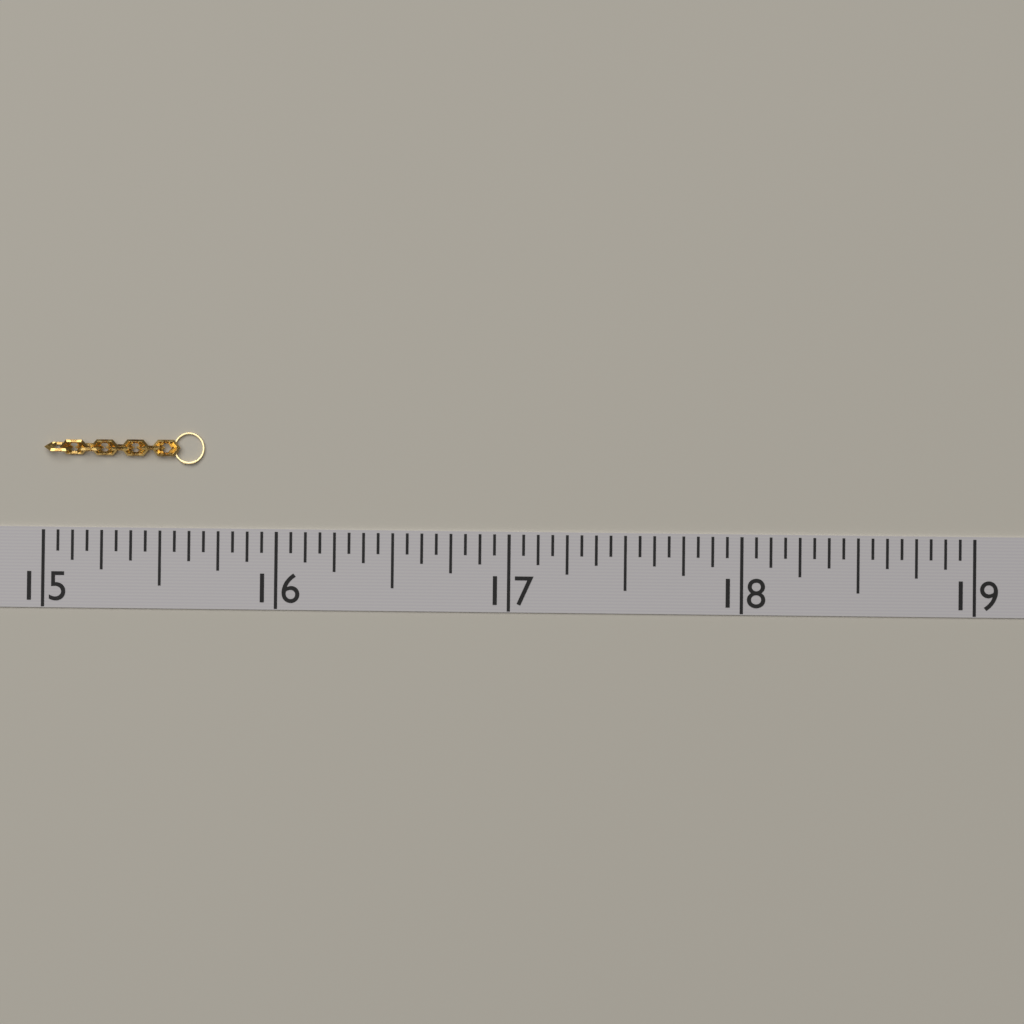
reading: 15.6875 (no unit)
